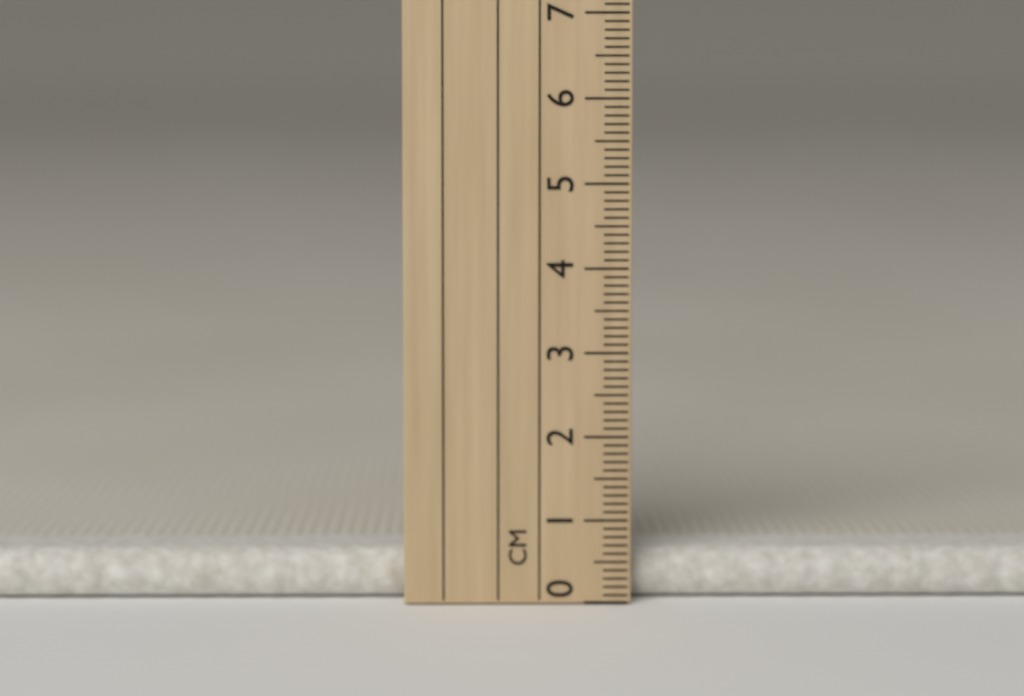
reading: 0.6 cm
